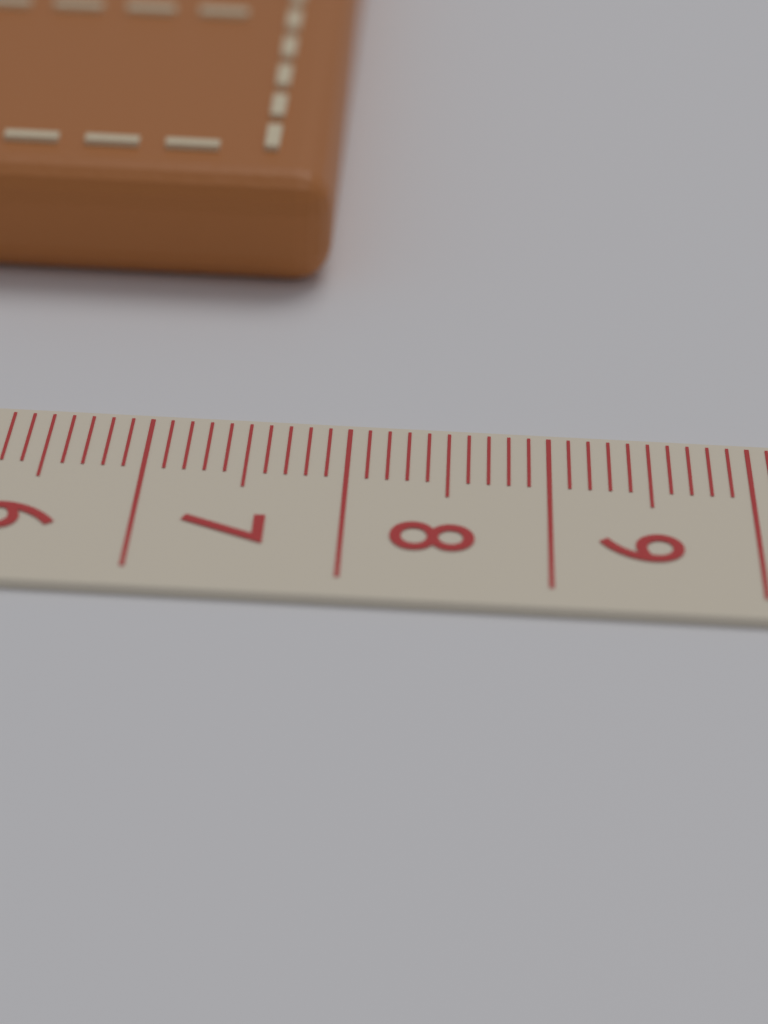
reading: 7.8 cm
